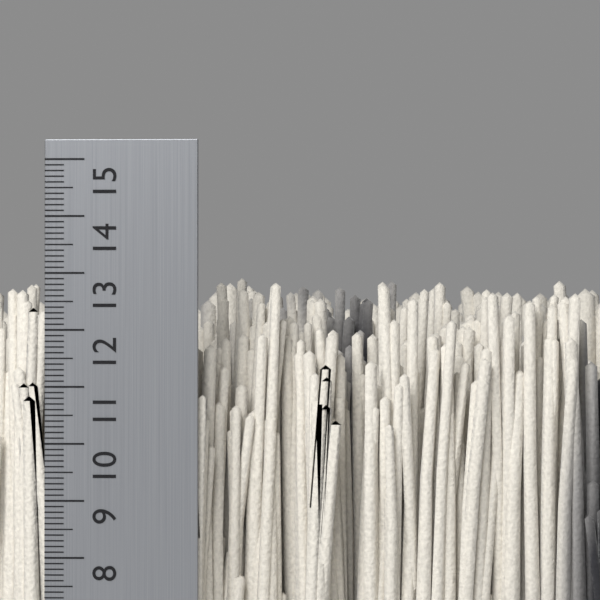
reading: 13.0 cm
